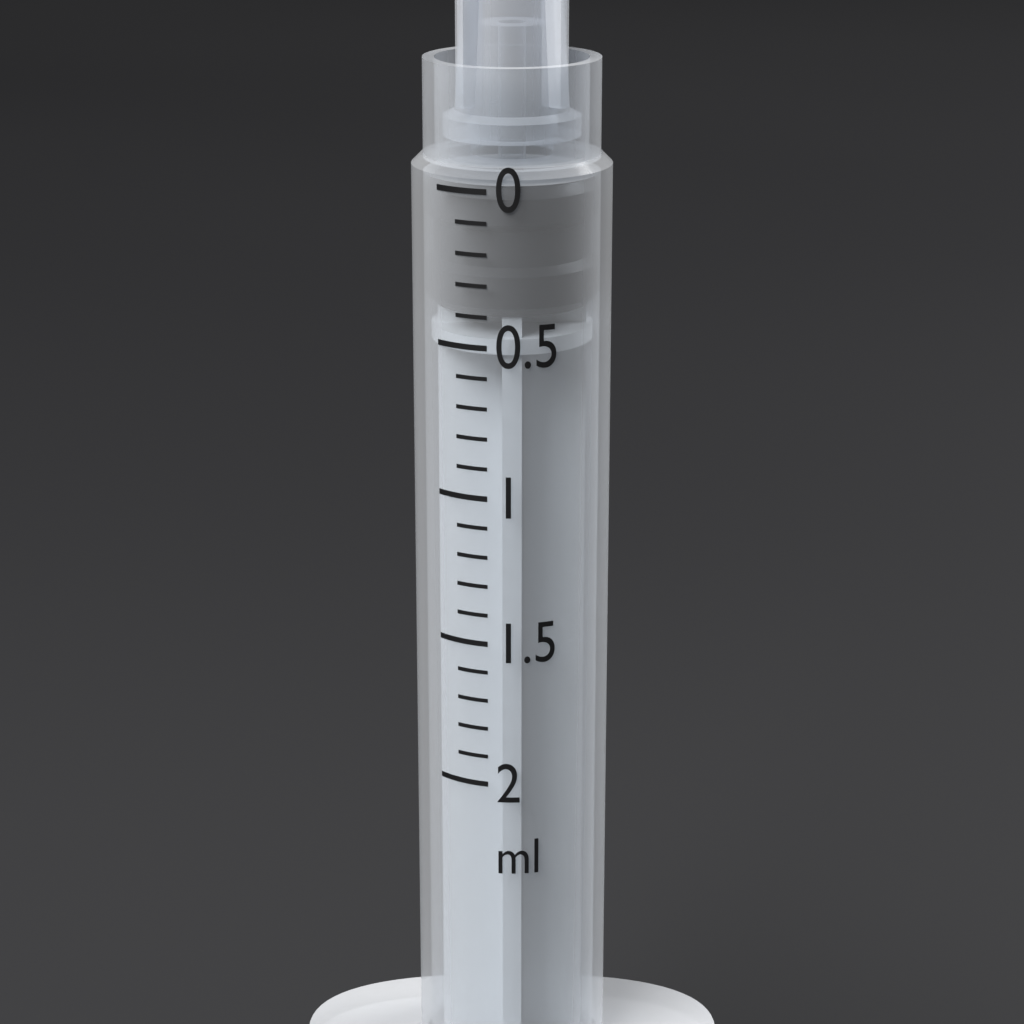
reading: 0.0 ml
